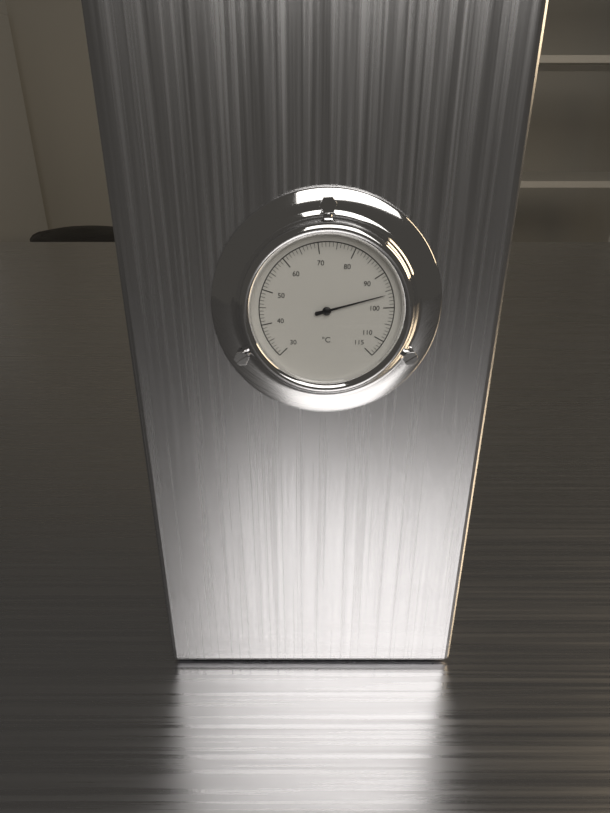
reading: 96 °C
